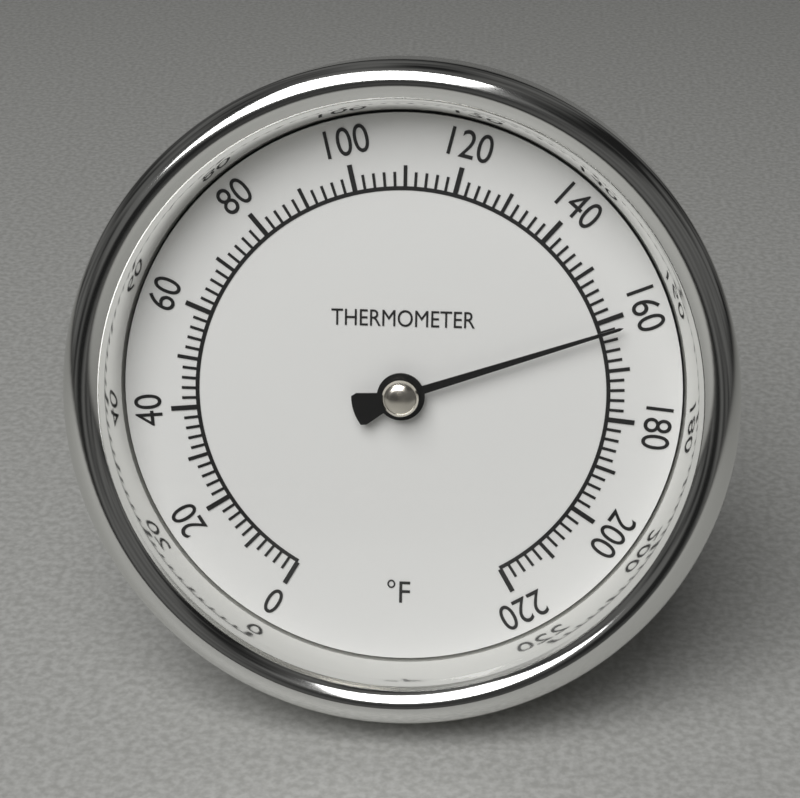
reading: 162 °F
